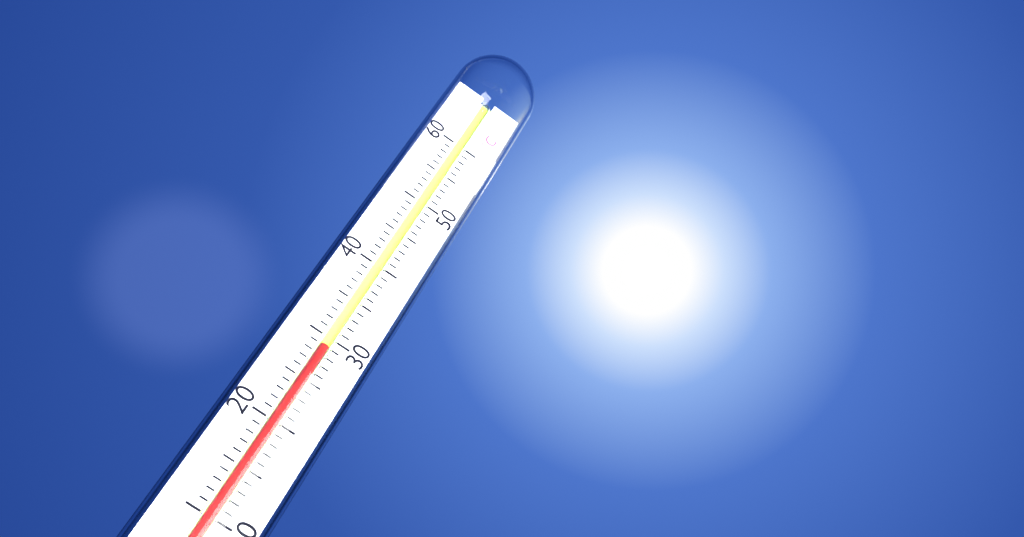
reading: 29 °C
